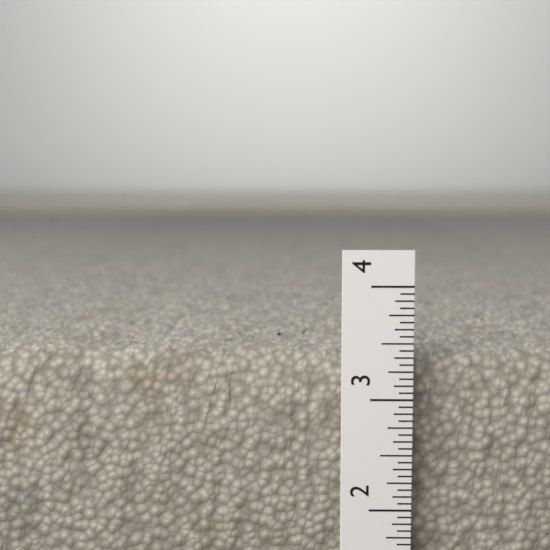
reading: 3.3750 in
